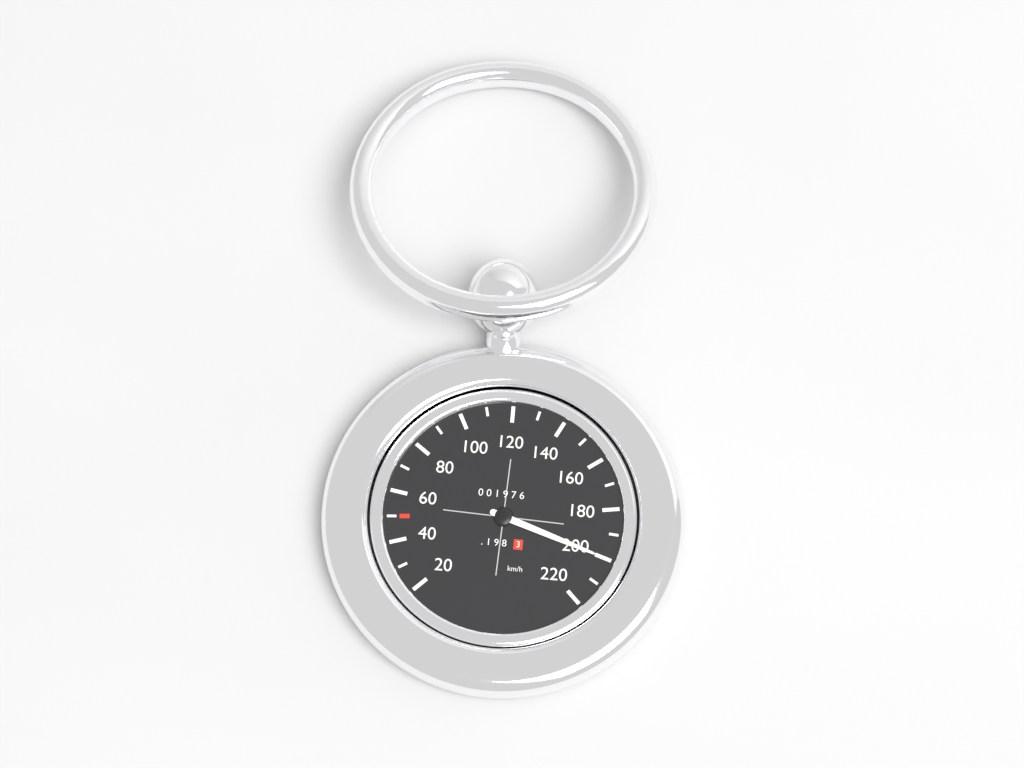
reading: 200 km/h
